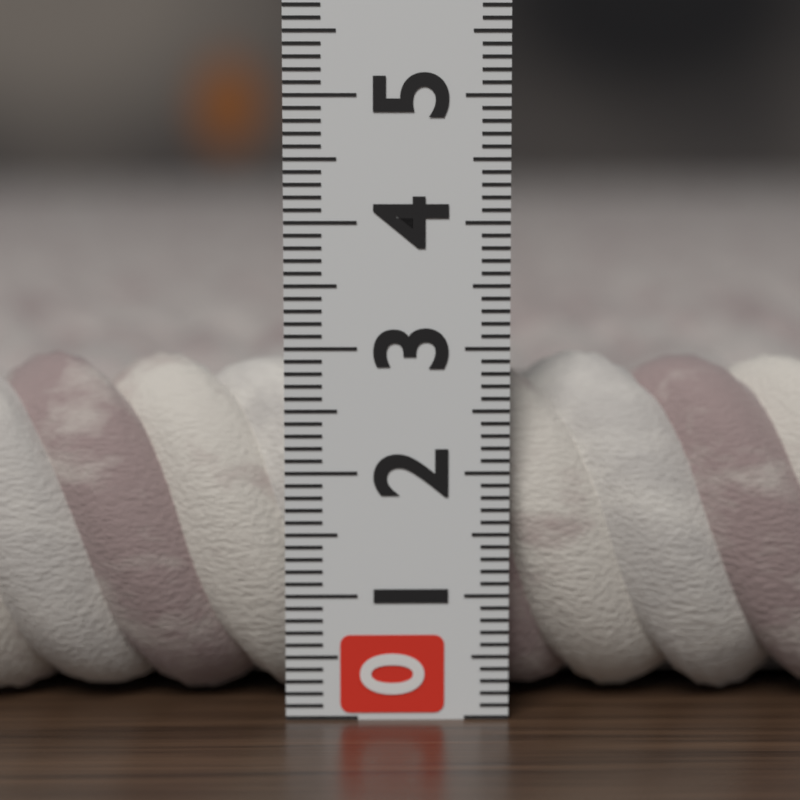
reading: 2.9 (no unit)
